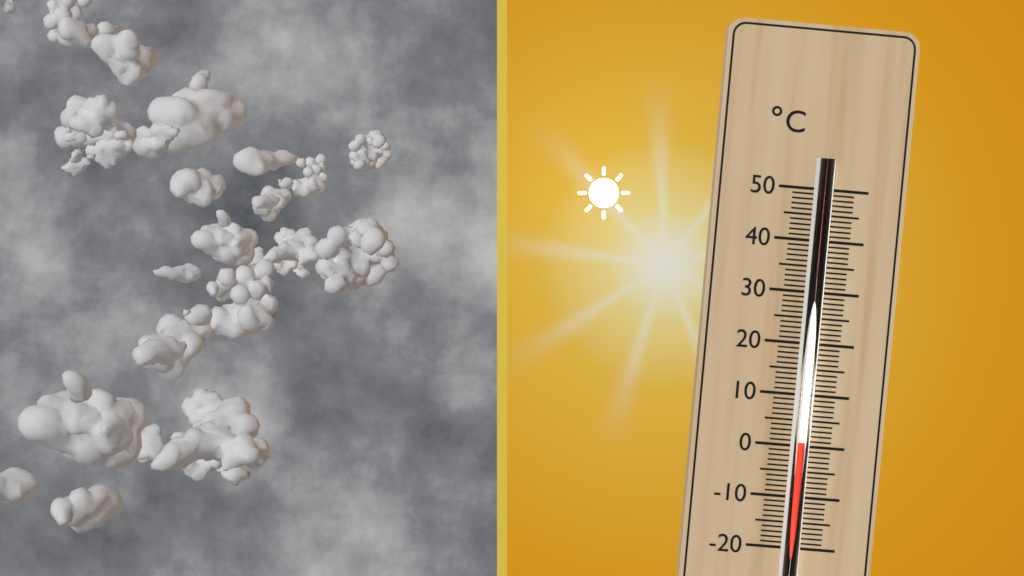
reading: 1 °C
